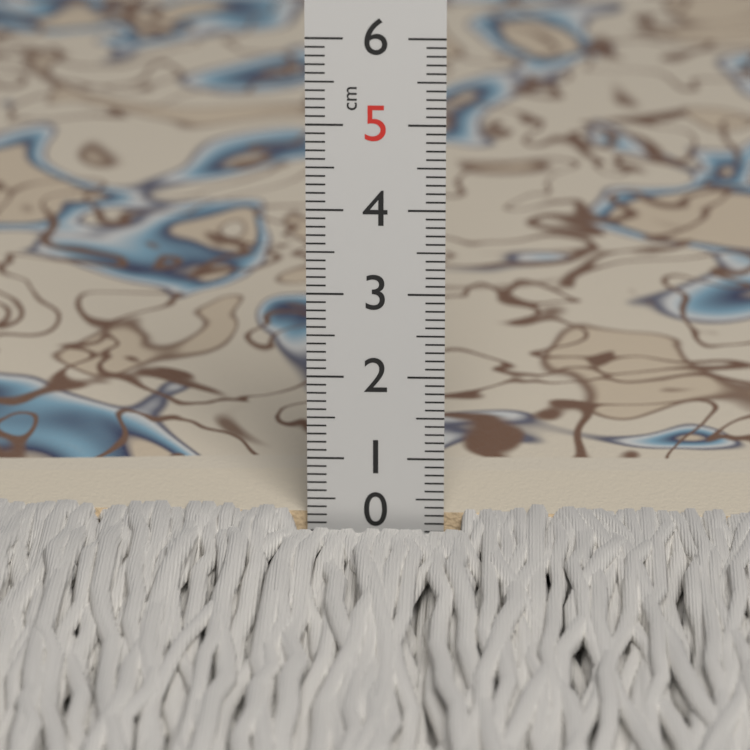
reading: 0.3 cm
